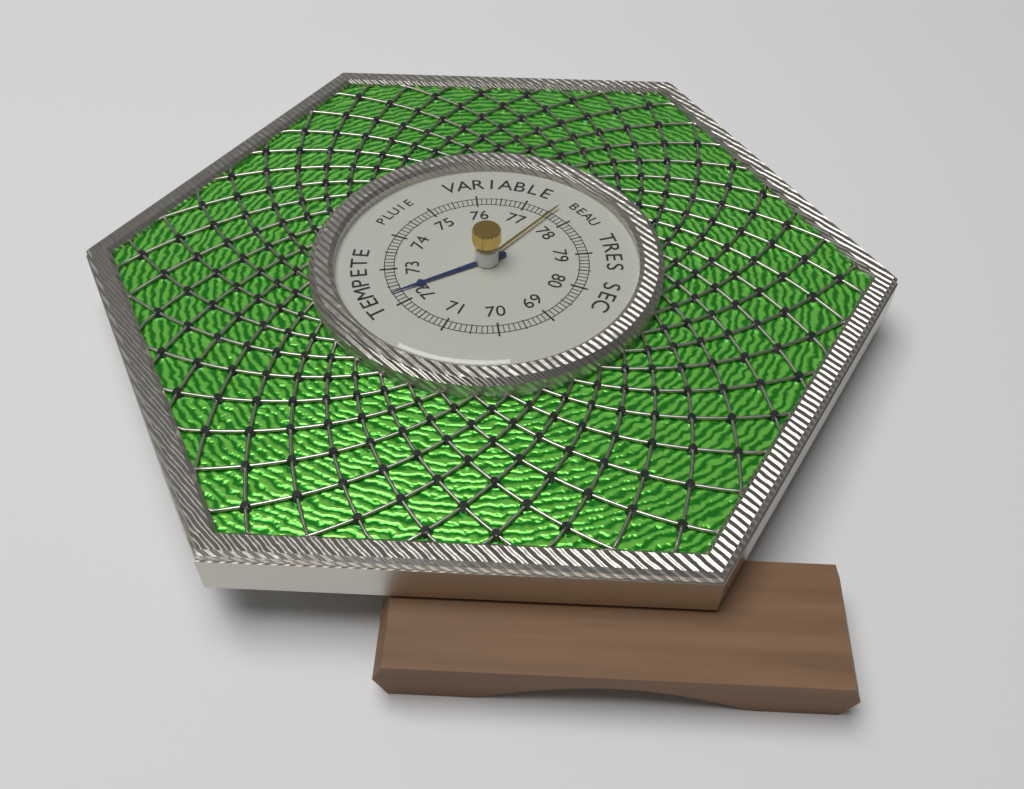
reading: 72.3 (no unit)
